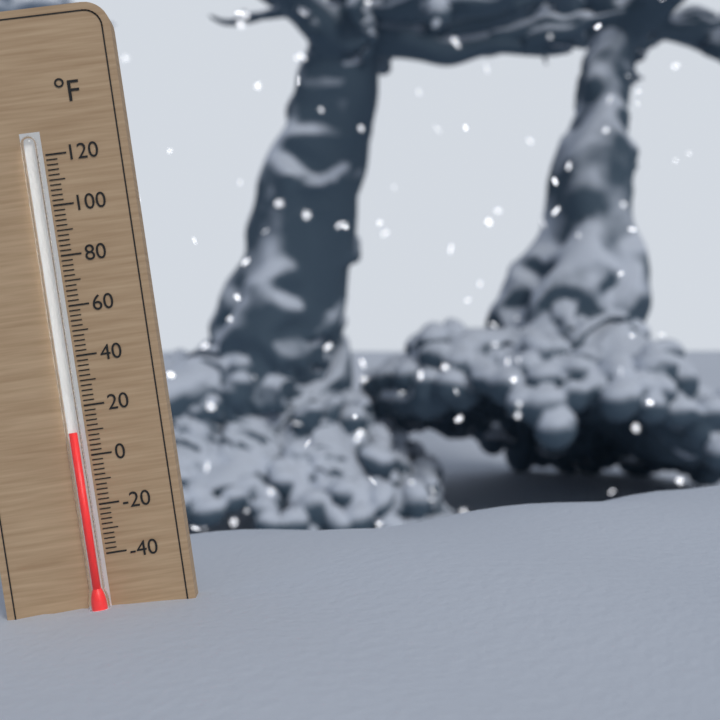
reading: 10 °F
